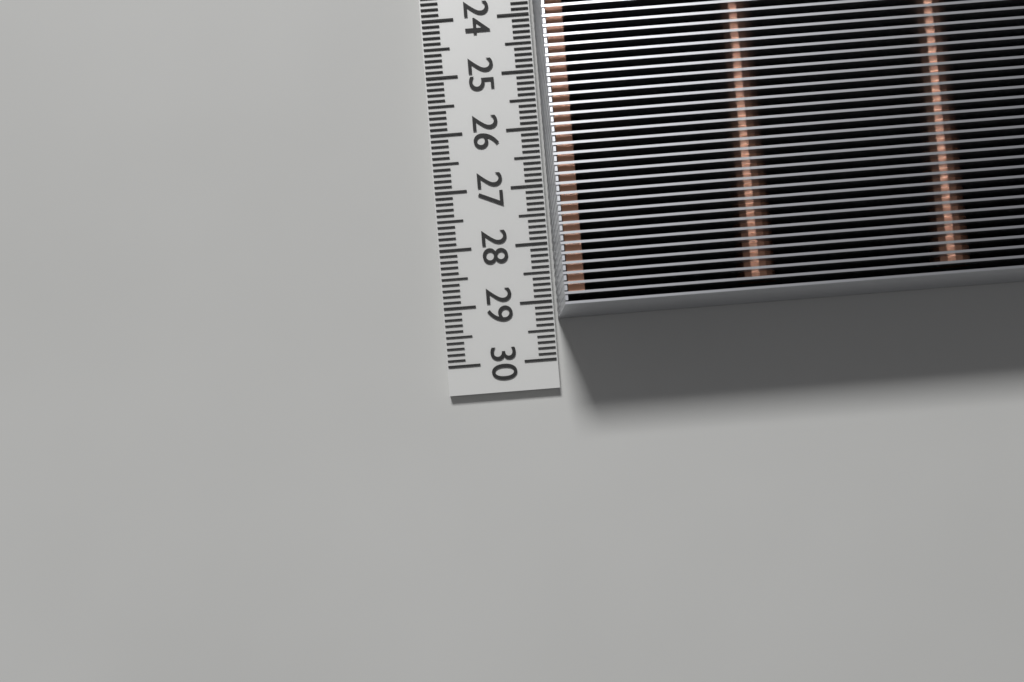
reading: 29.3 cm
